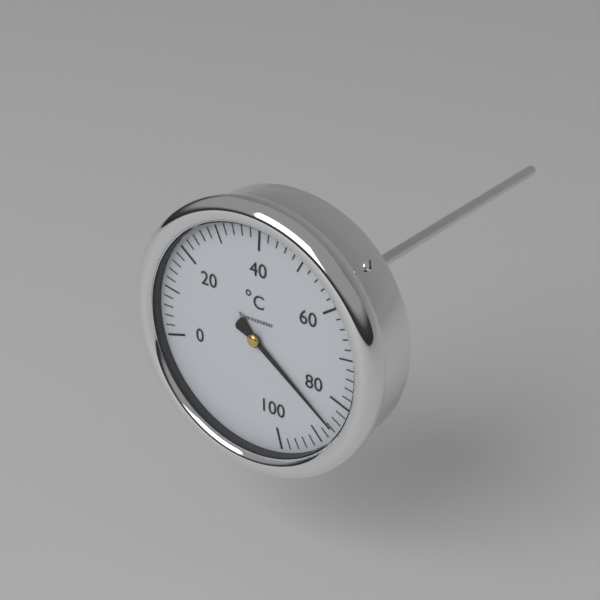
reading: 86 °C
